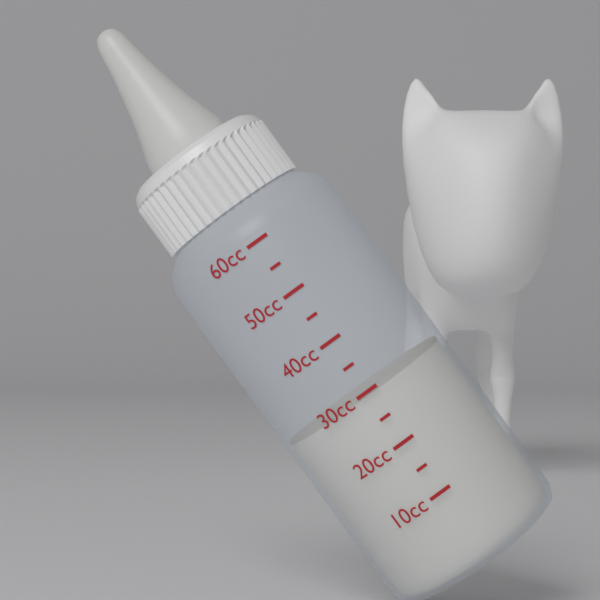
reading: 30 cc
